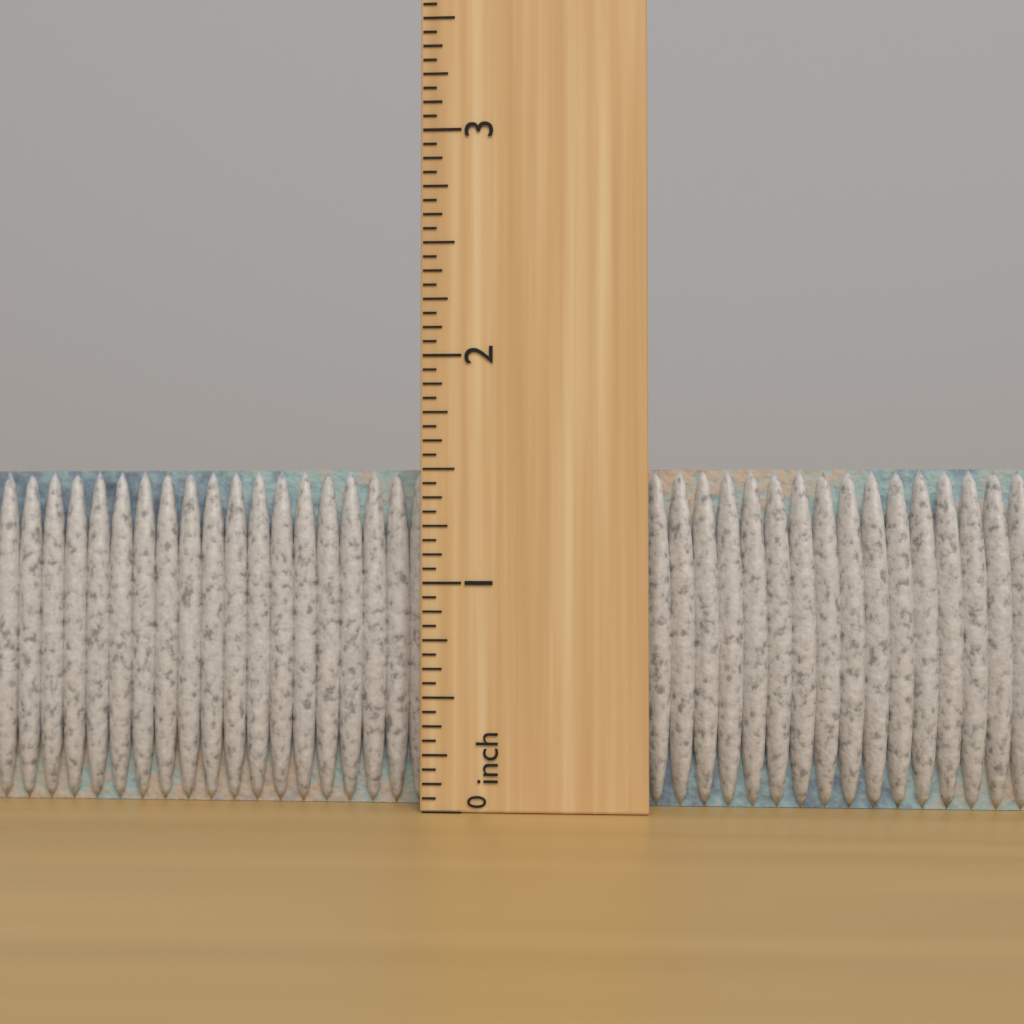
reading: 1.5000 inch
